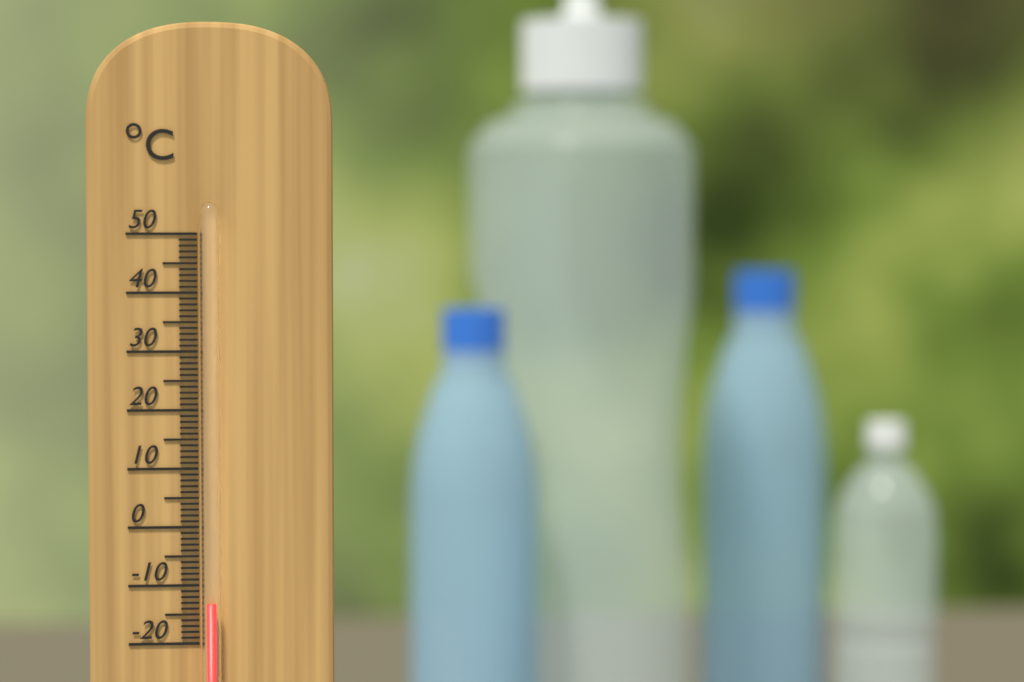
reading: -13 °C
